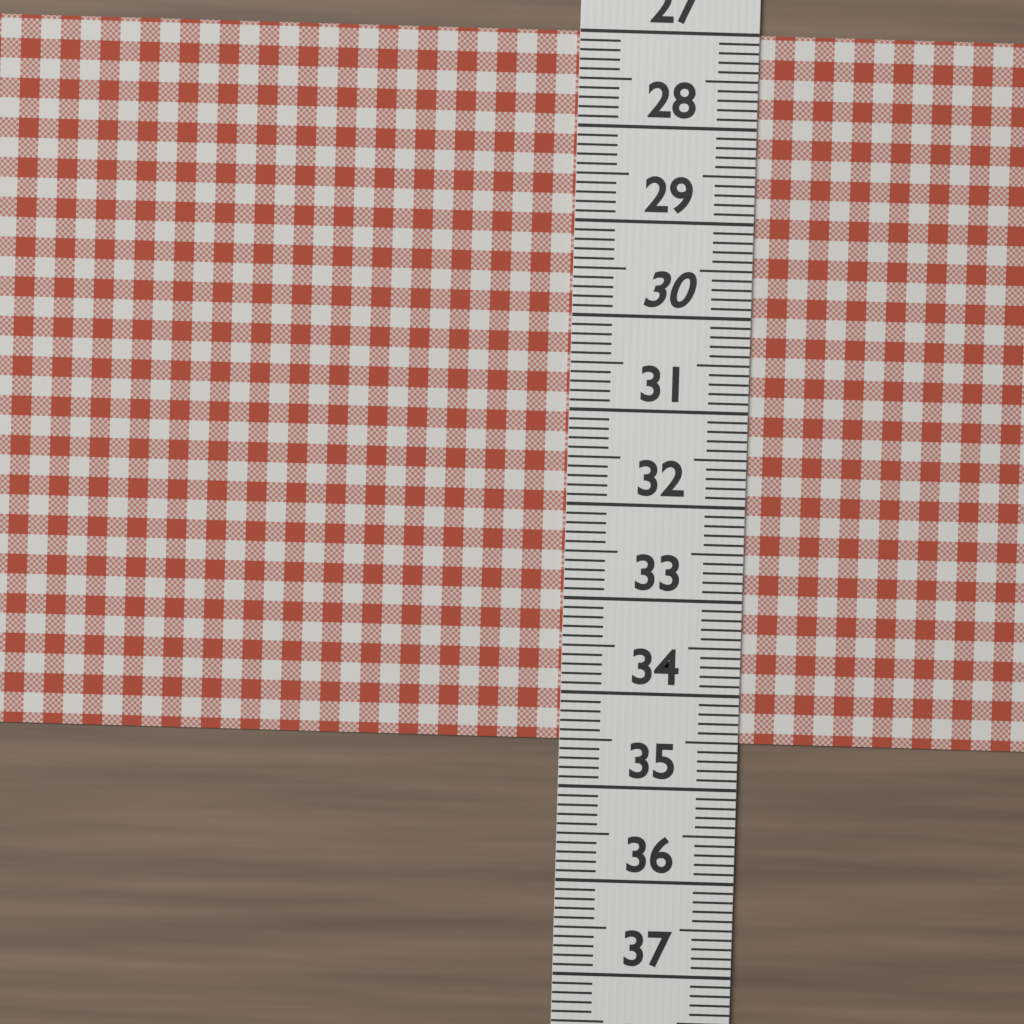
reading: 34.5 (no unit)
